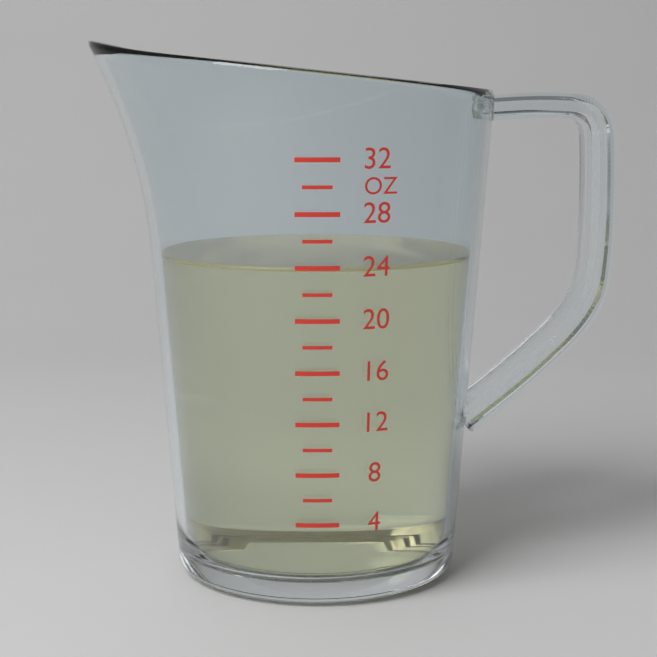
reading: 24 oz
